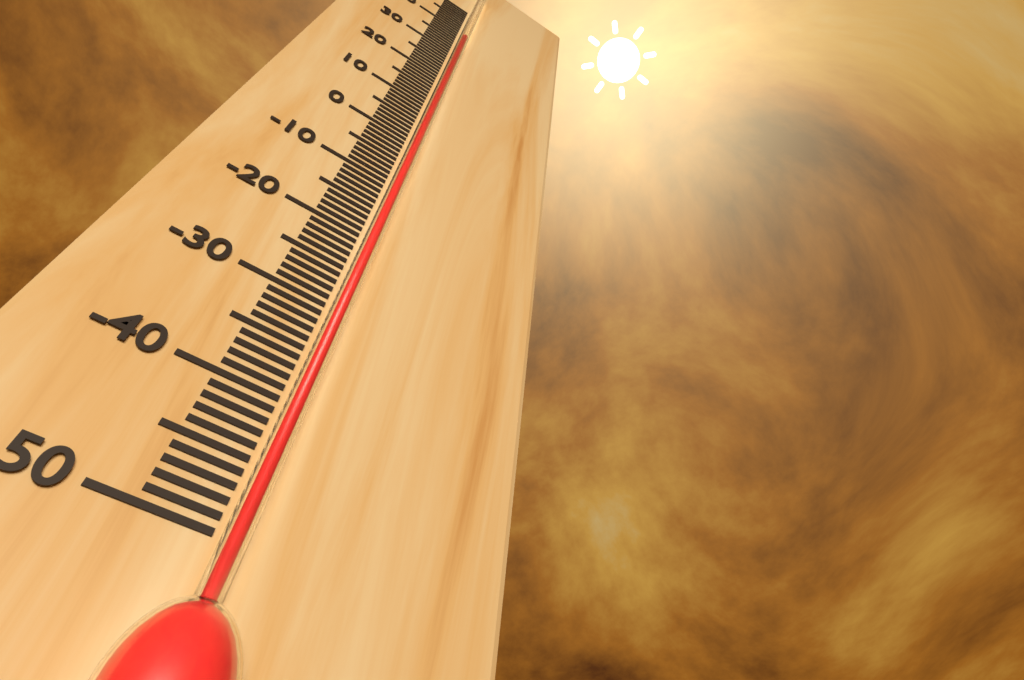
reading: 36 °C
